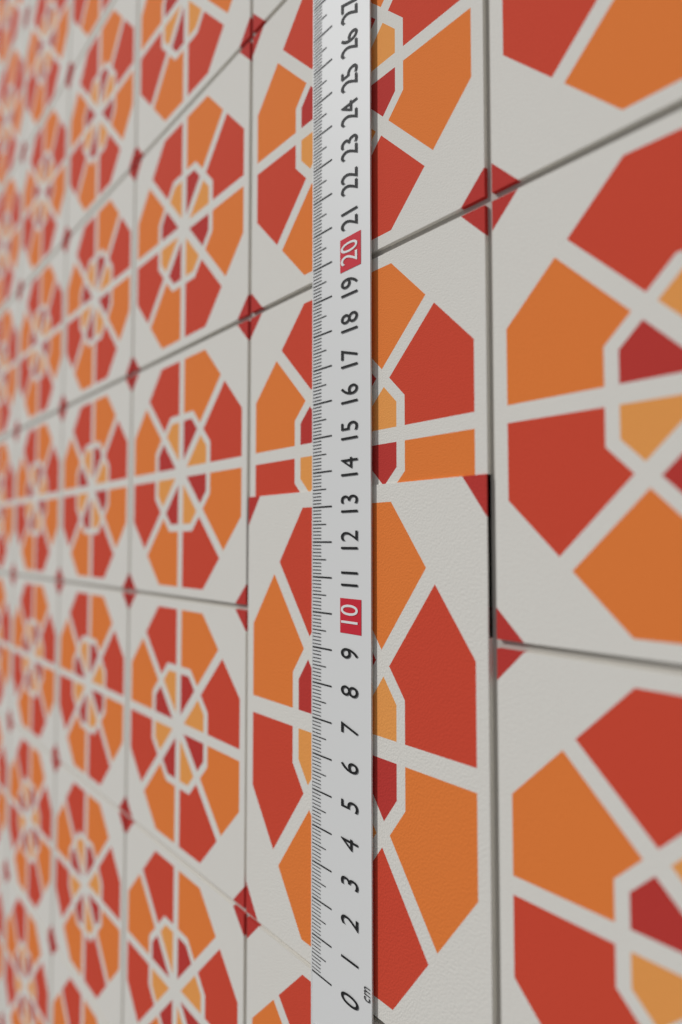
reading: 13.5 cm
